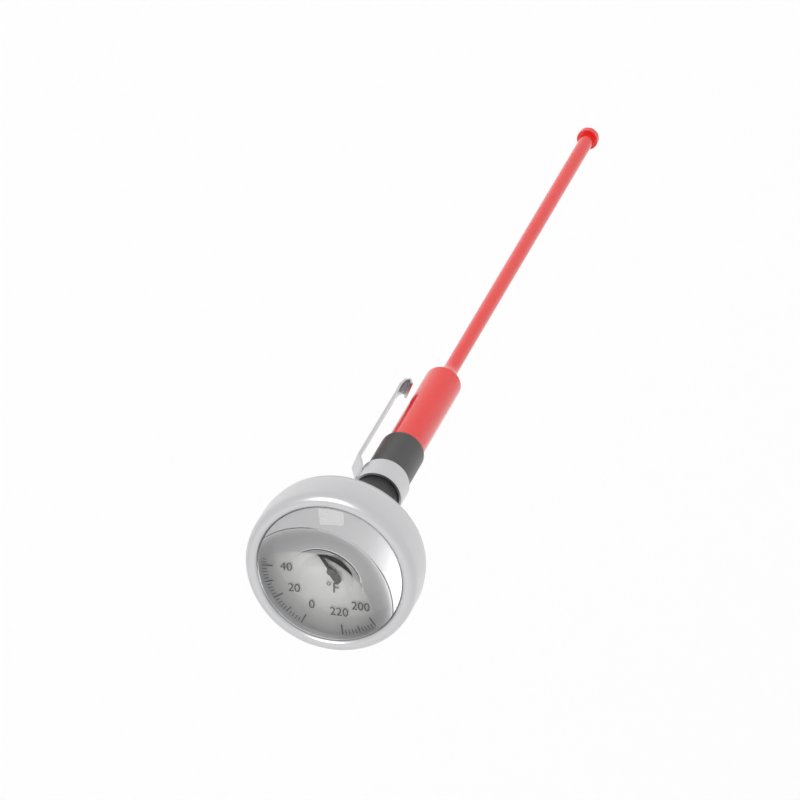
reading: 80 °F
